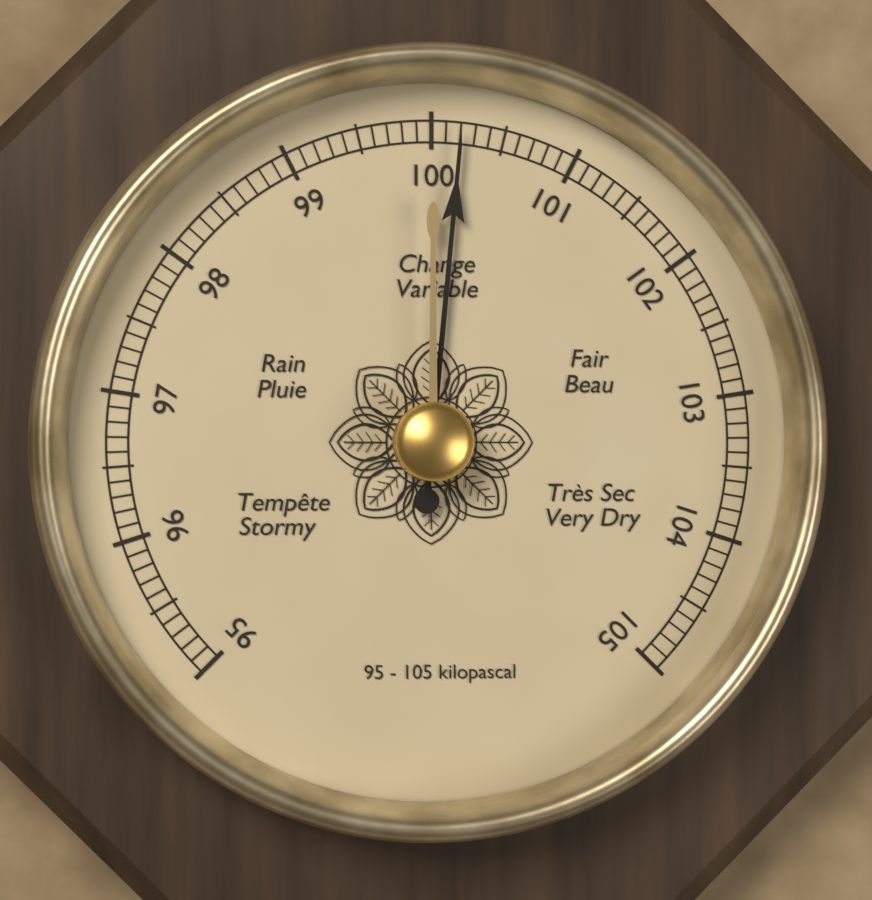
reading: 100.2 kPa
